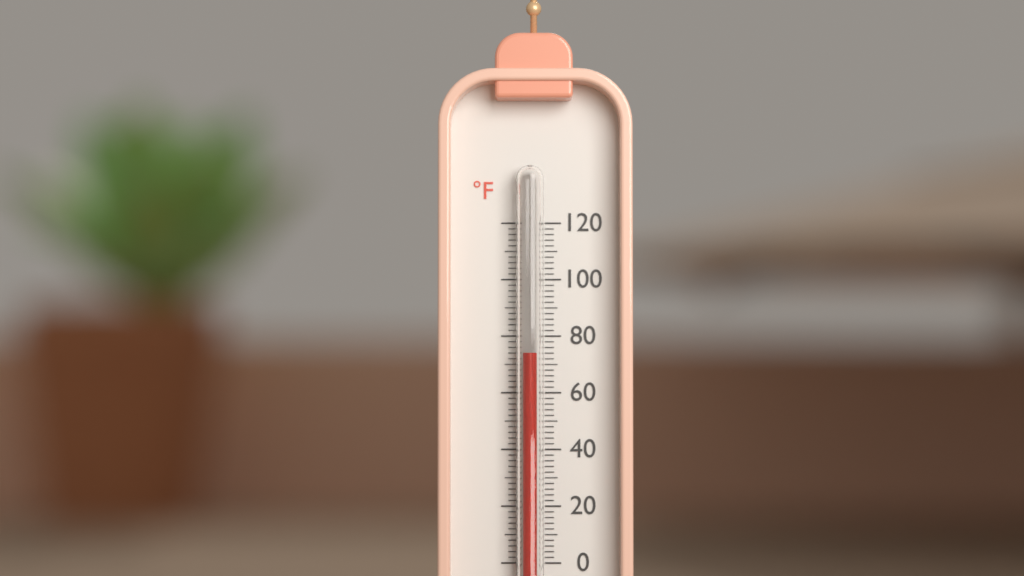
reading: 74 °F
